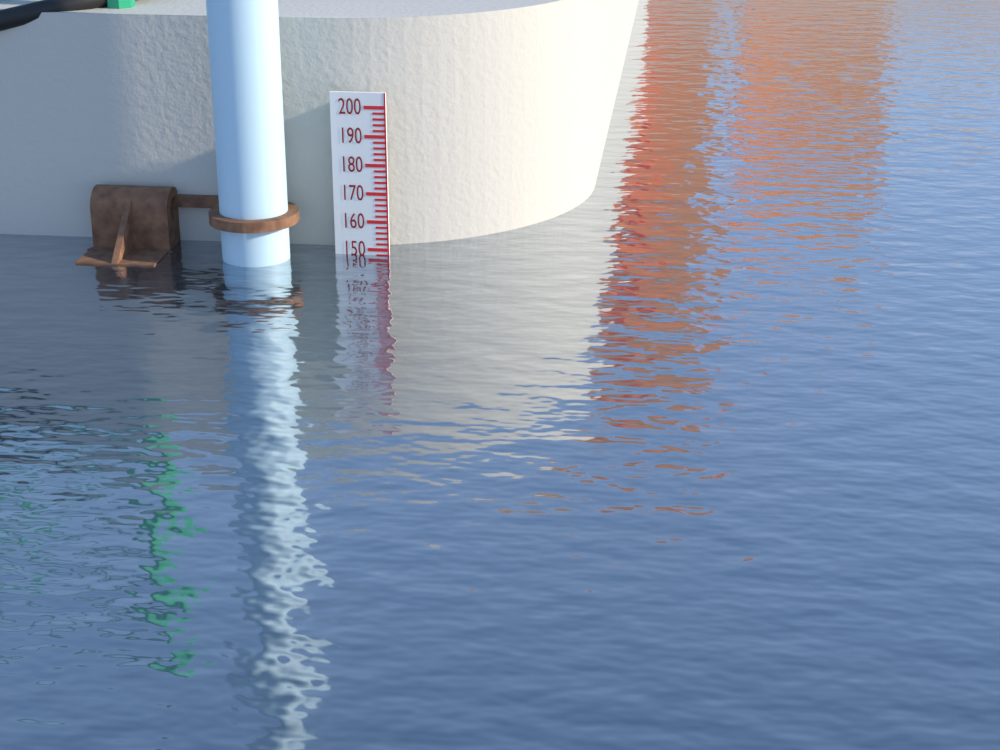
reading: 148 (no unit)
